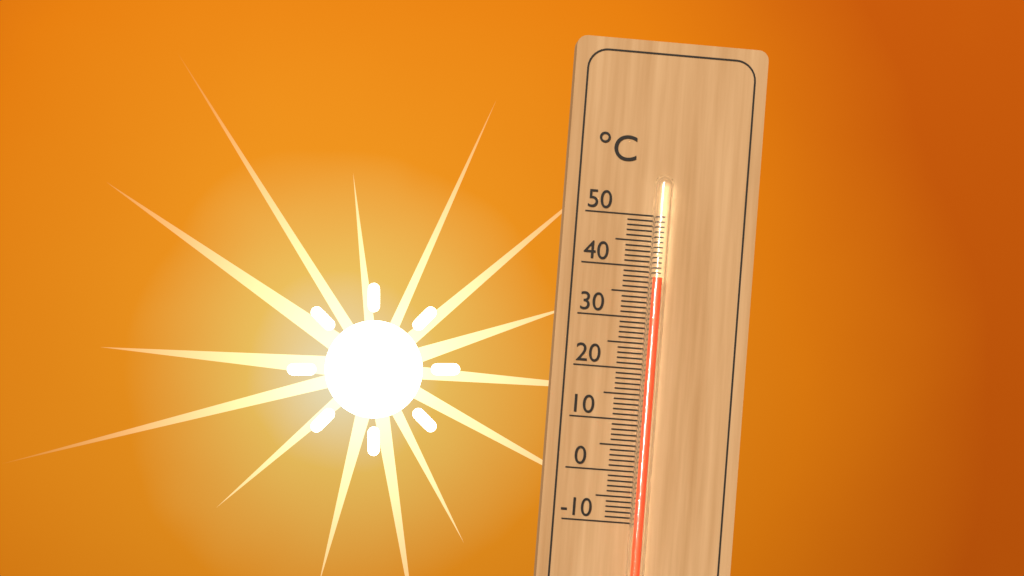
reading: 38 °C
